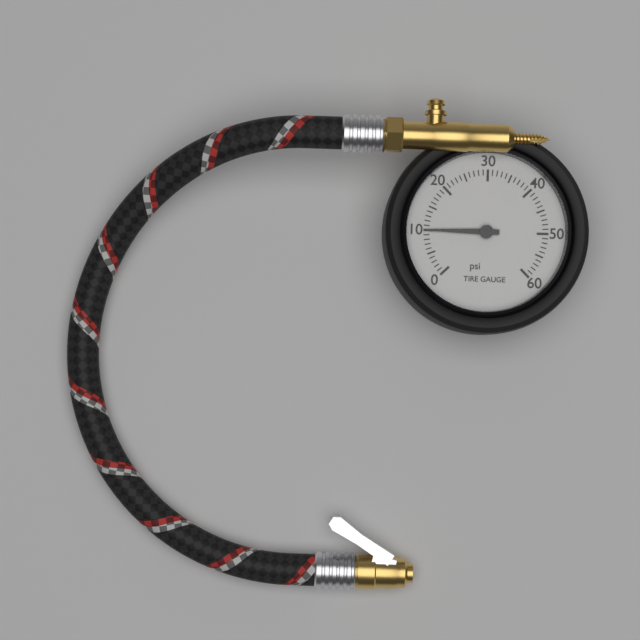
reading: 10 psi
